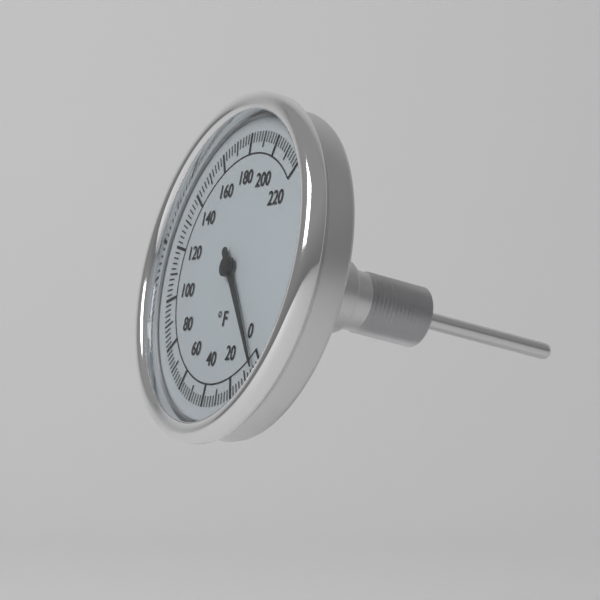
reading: 4 °F
